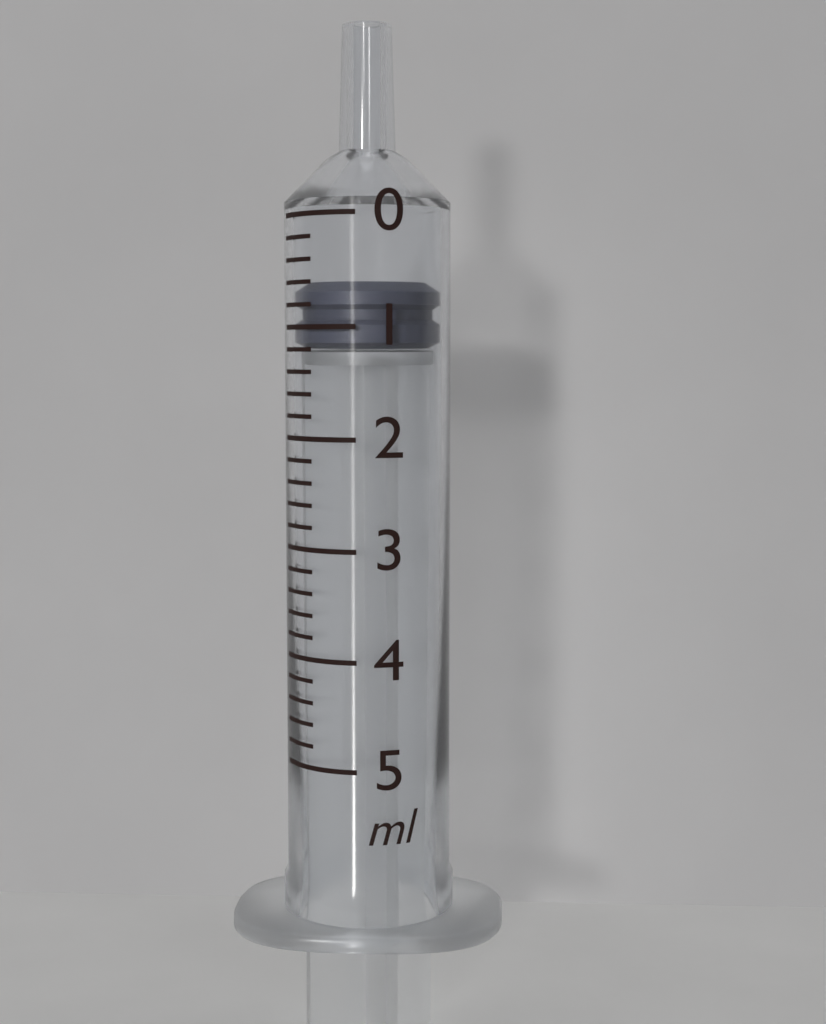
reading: 0.6 ml
